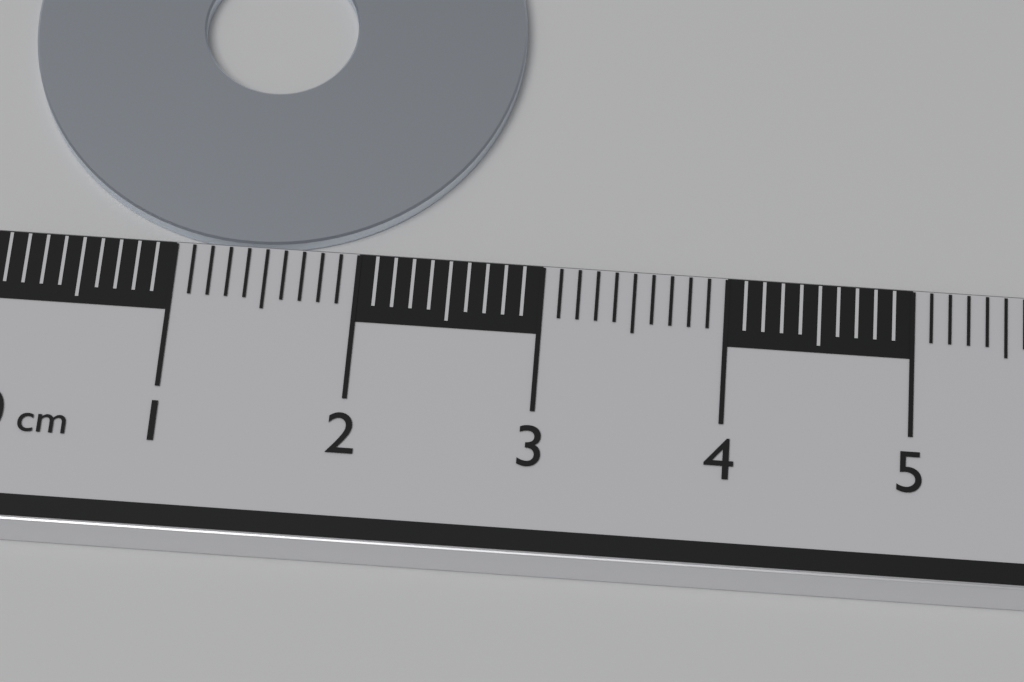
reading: 2.8 cm
